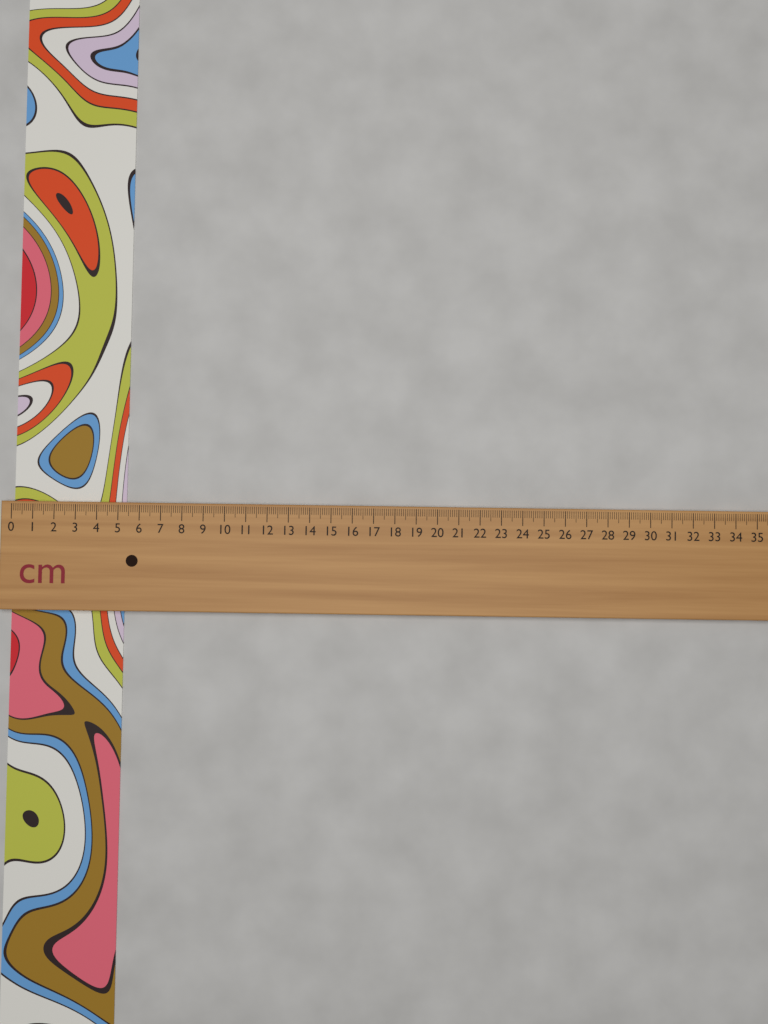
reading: 5.3 cm
